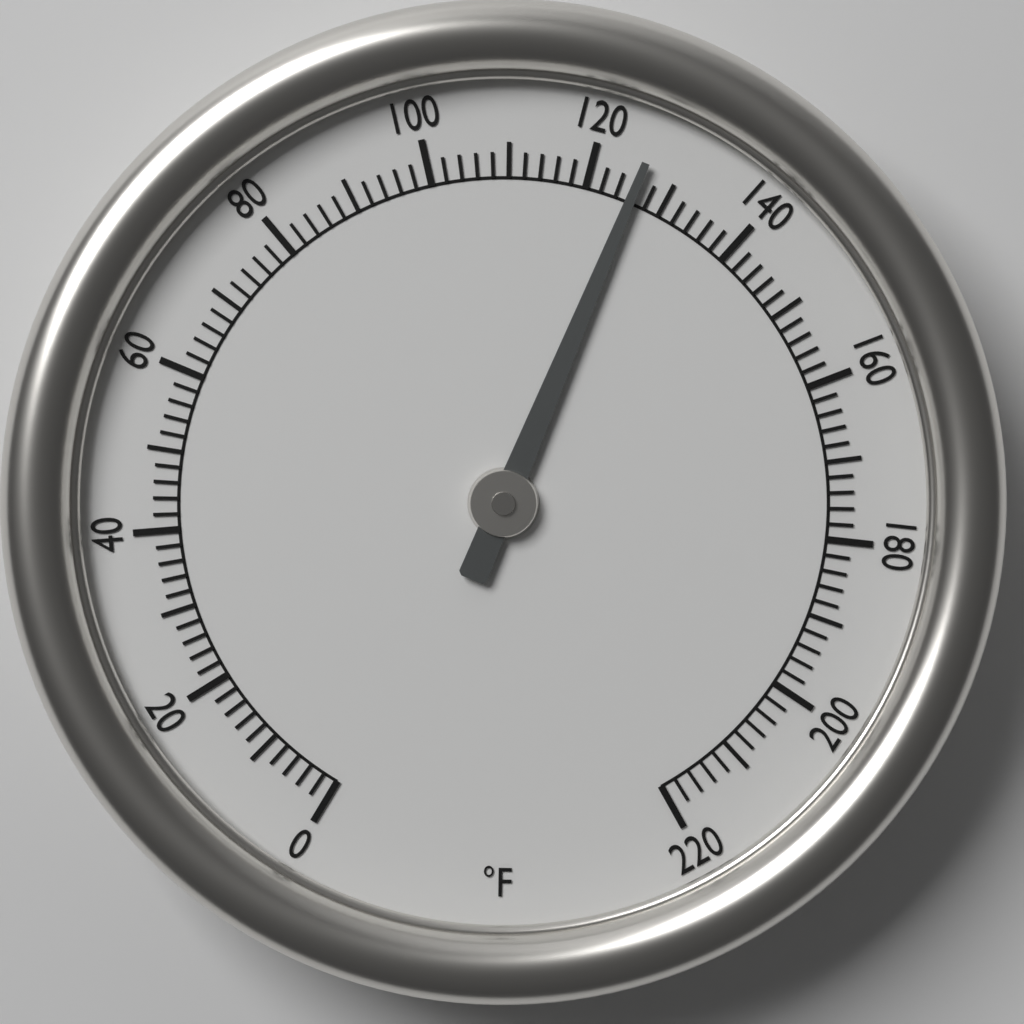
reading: 126 °F
